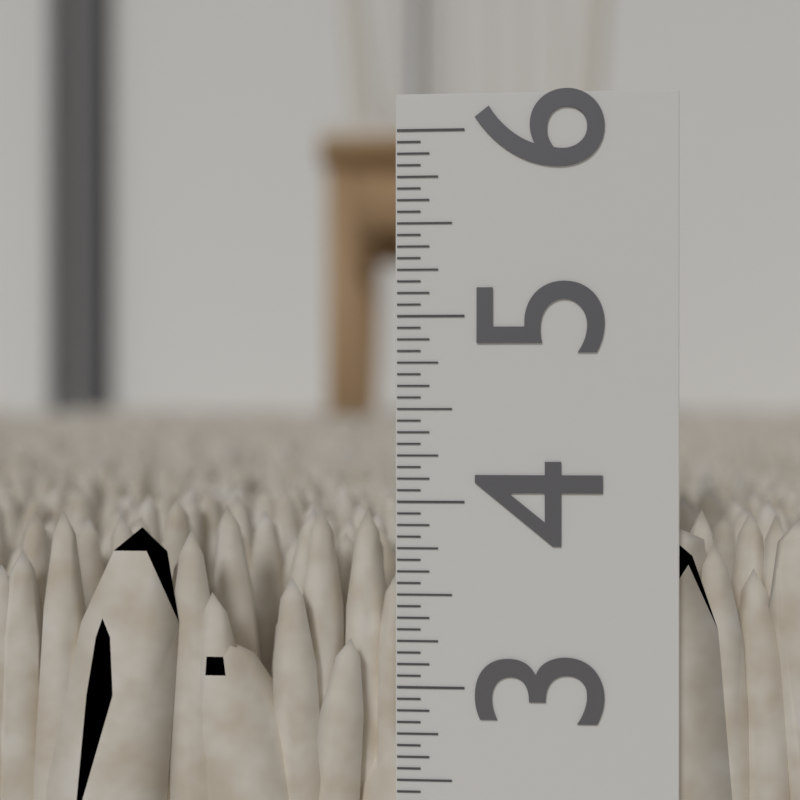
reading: 3.9375 in
